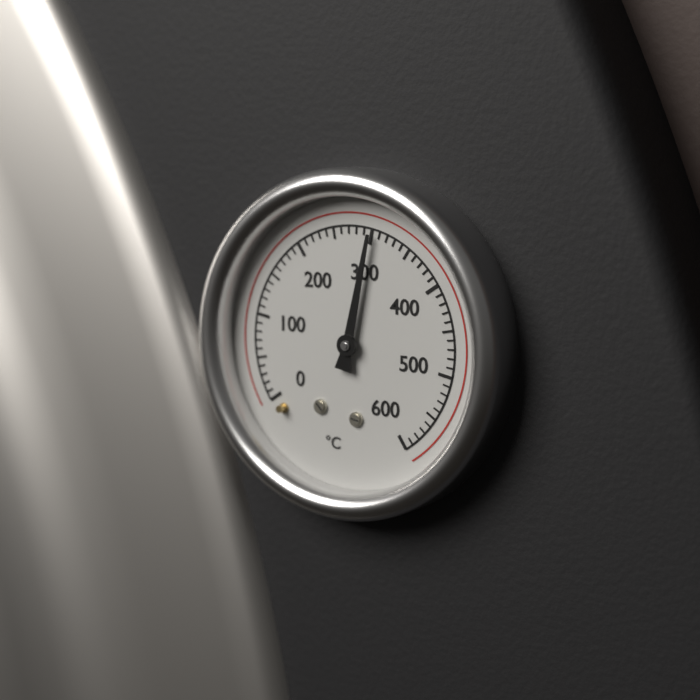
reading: 300 °C
